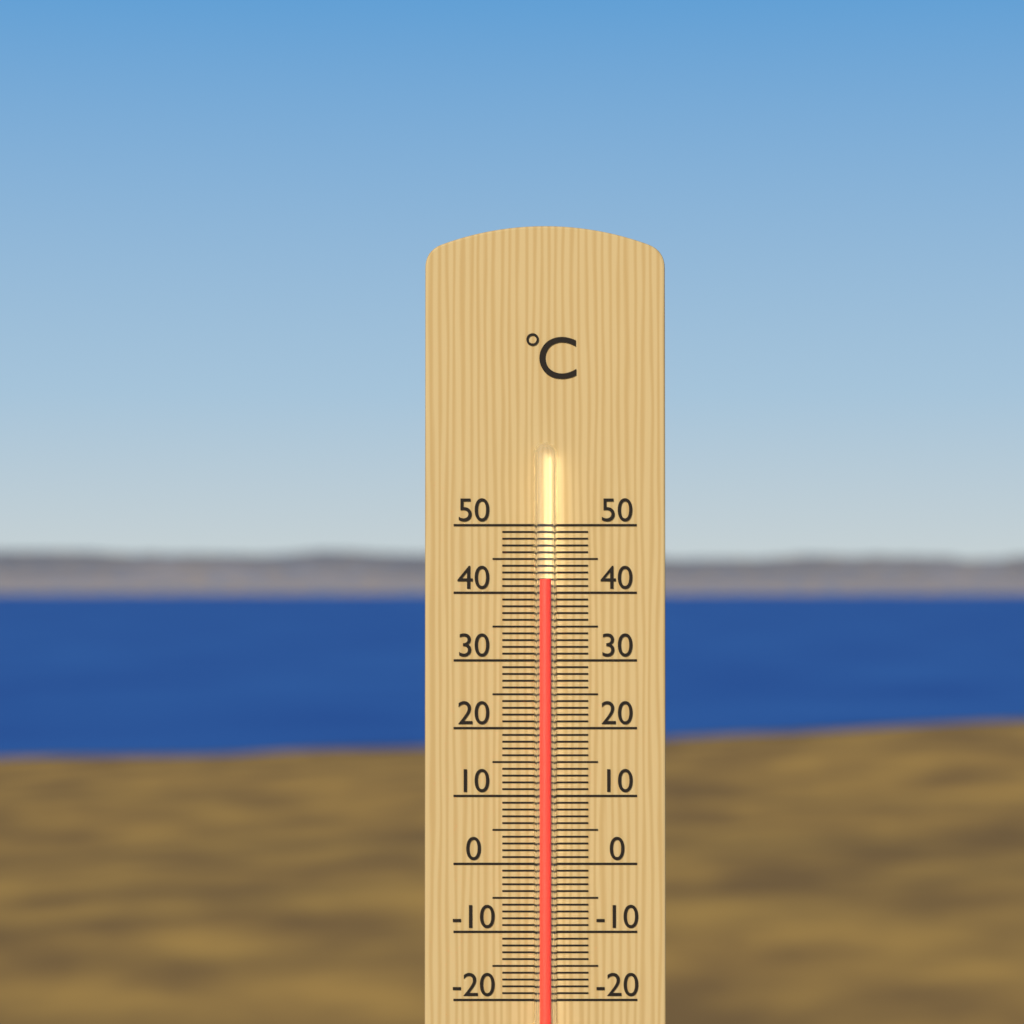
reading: 42 °C
